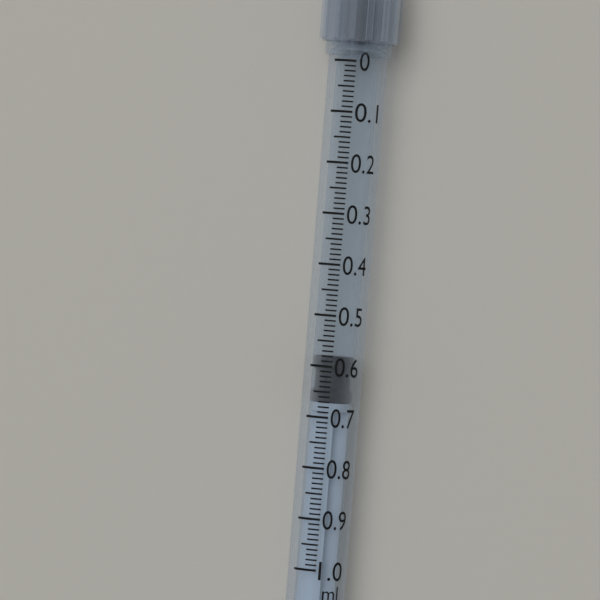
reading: 0.58 ml
